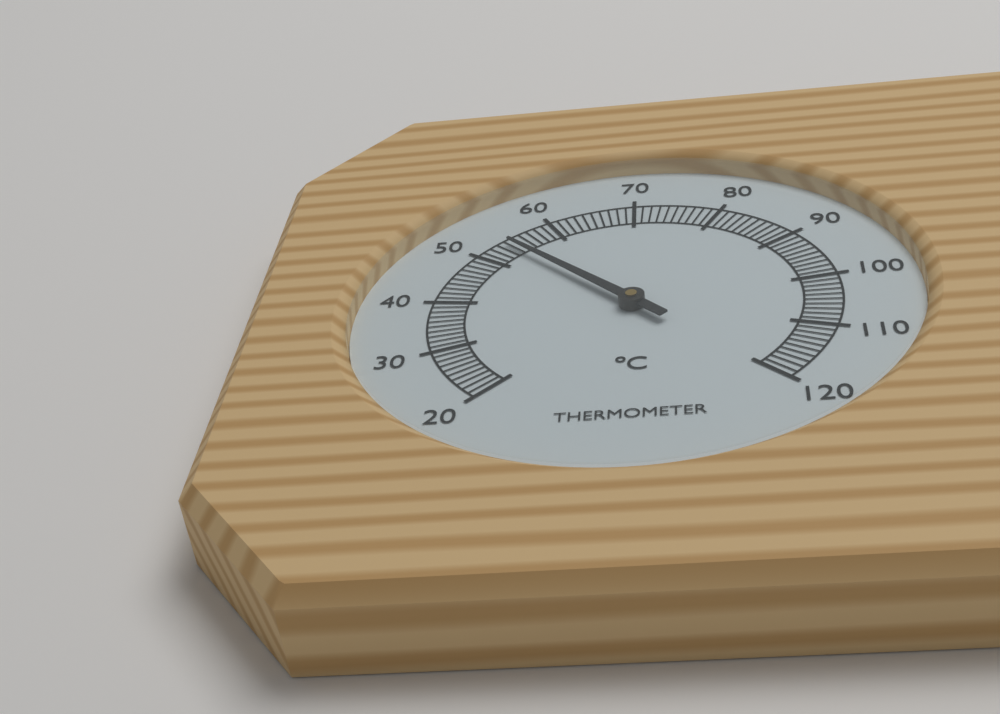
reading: 54 °C
